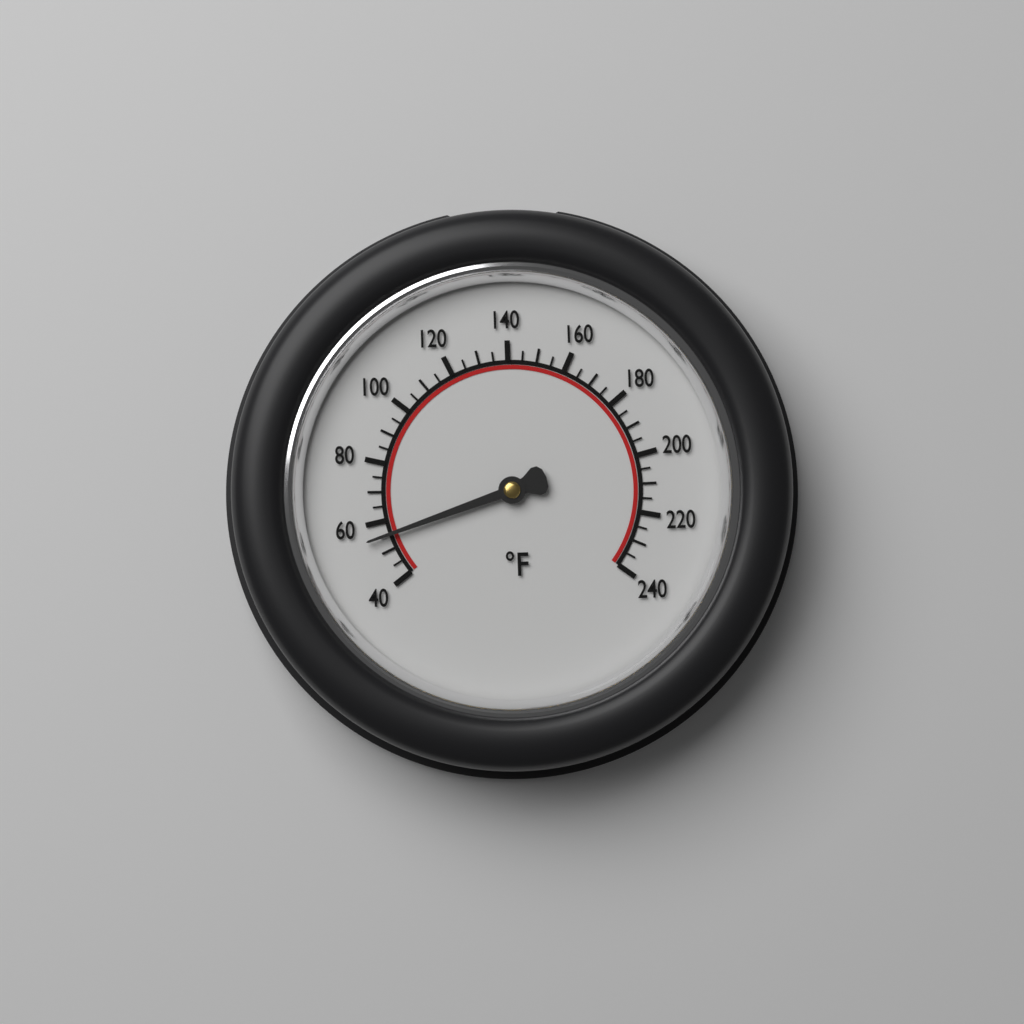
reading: 55 °F
